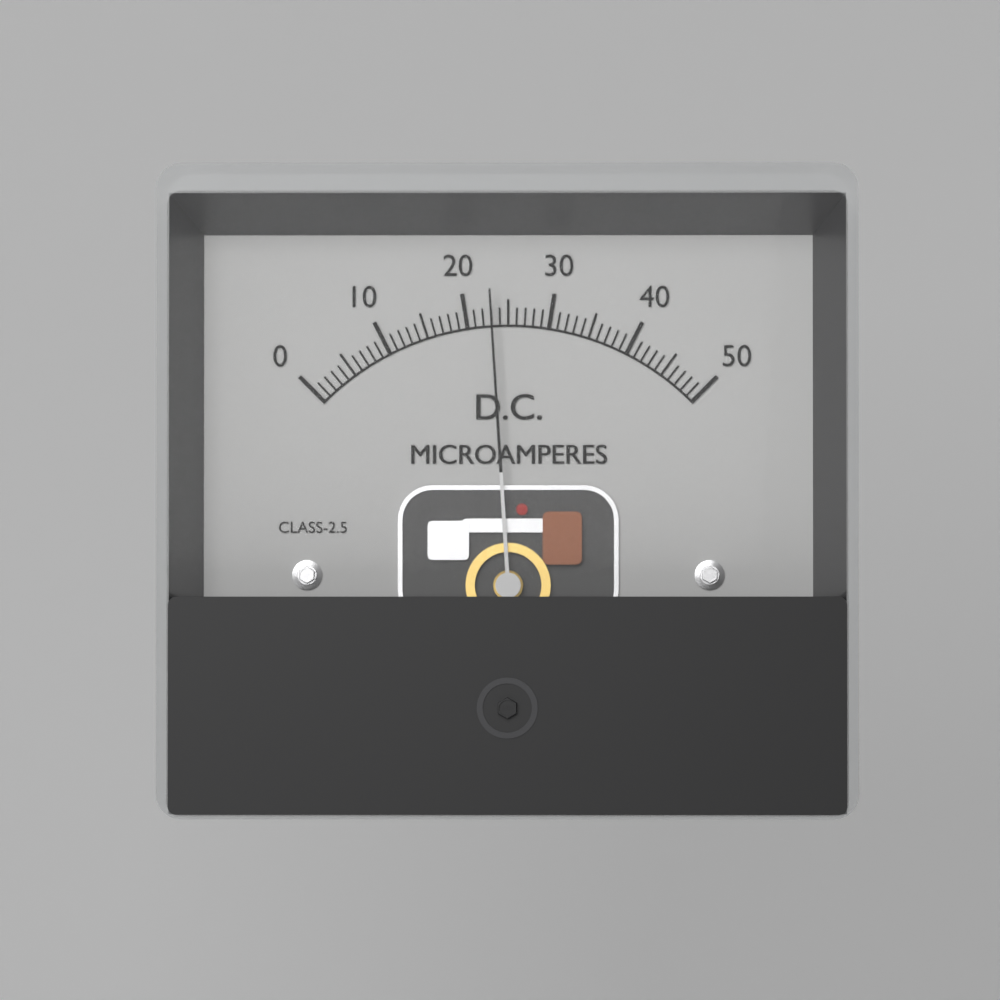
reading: 23 µA
